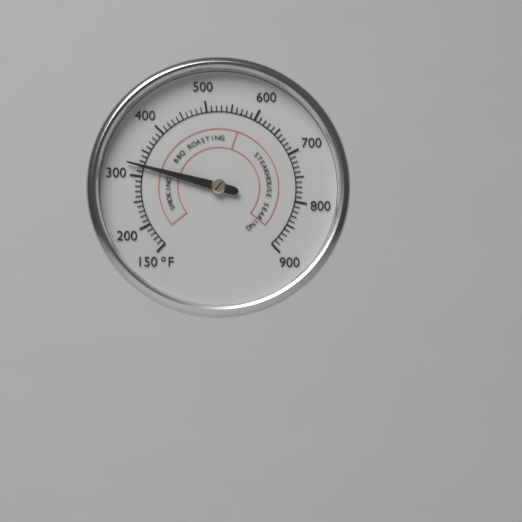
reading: 320 °F
